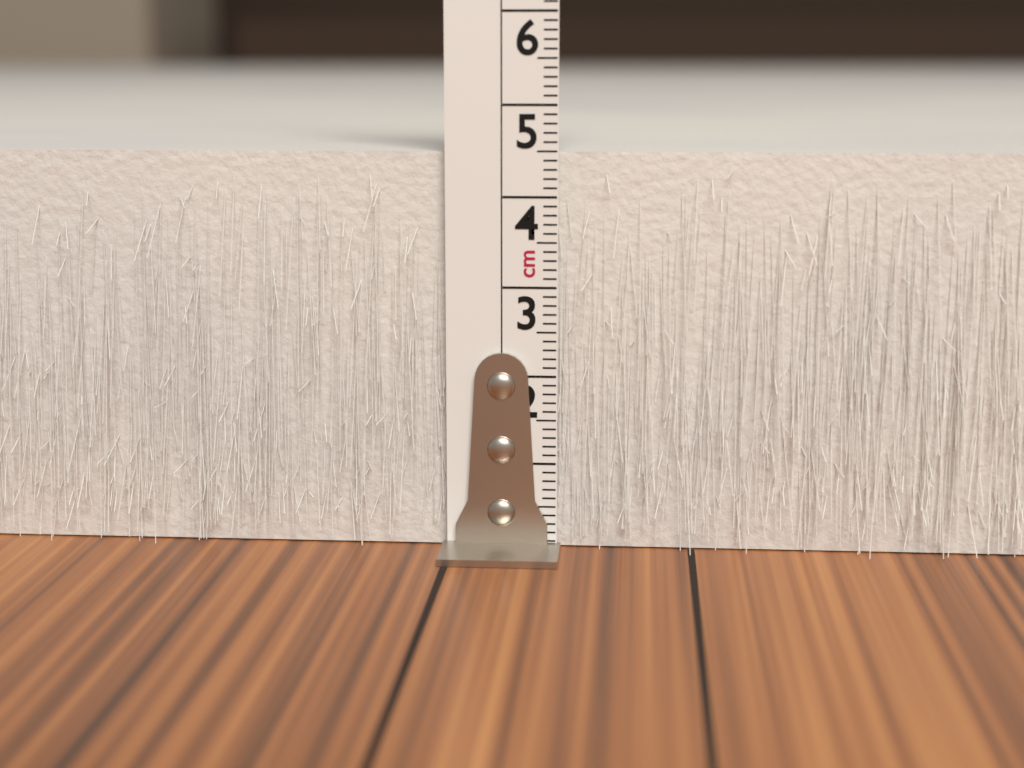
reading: 4.5 cm
